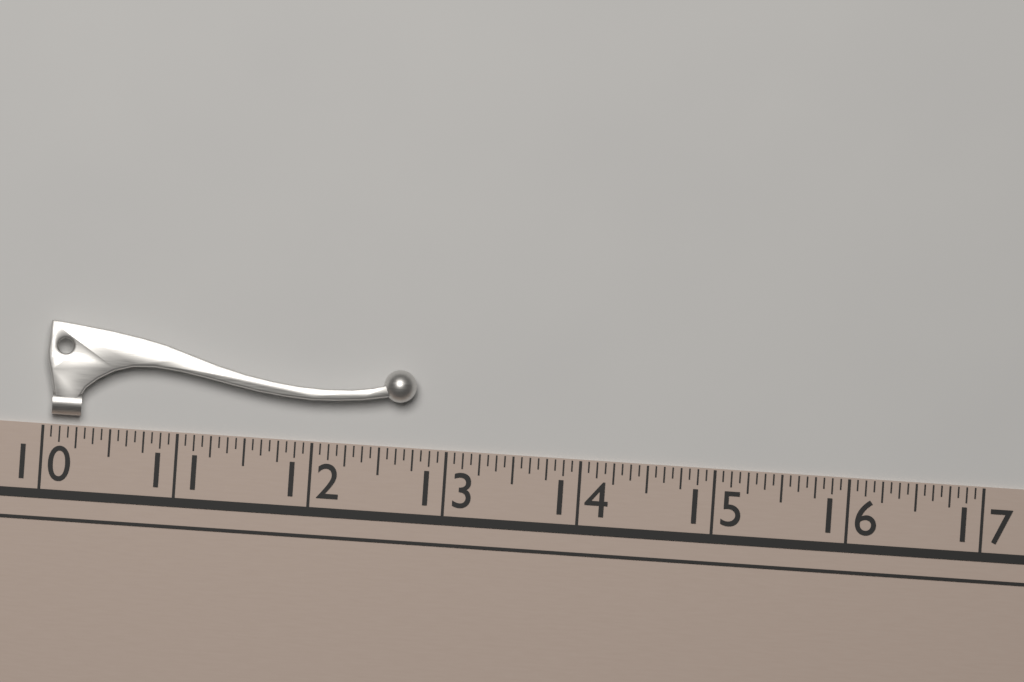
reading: 12.7500 (no unit)
